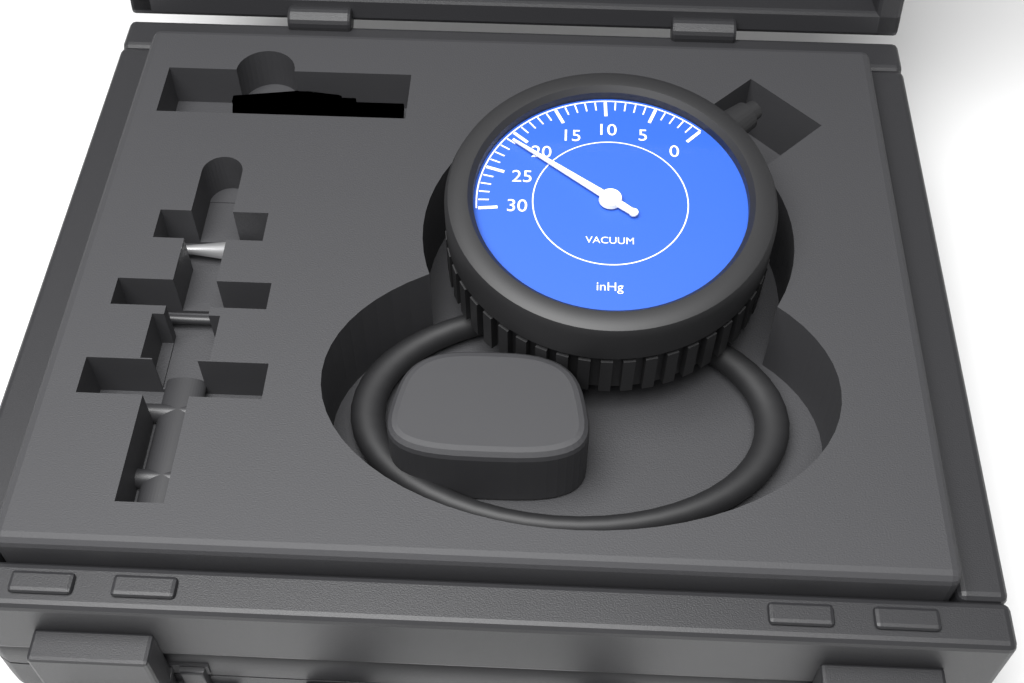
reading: 21 inHg
